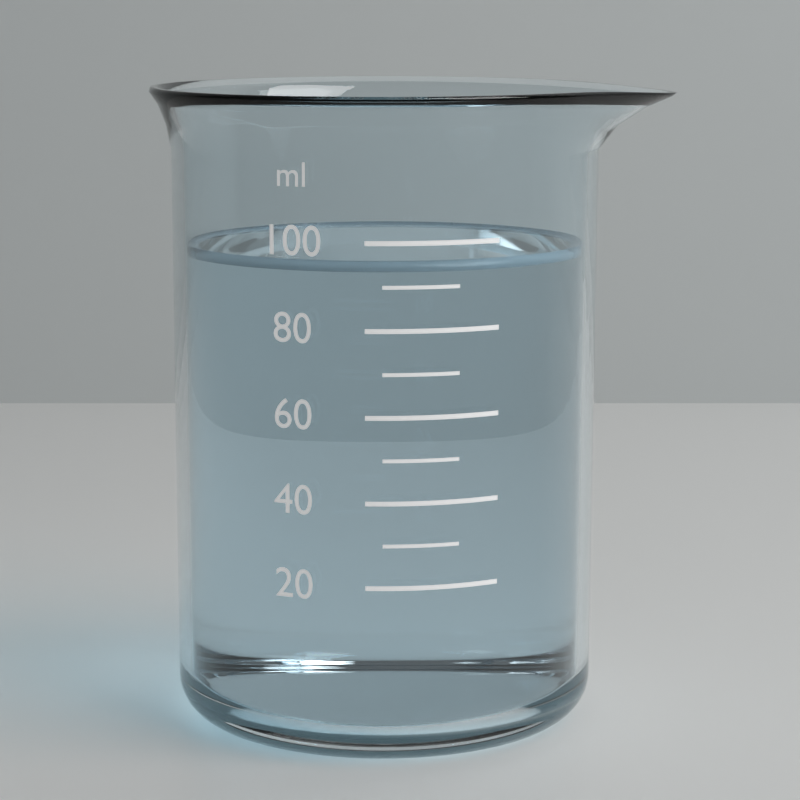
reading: 95 ml
